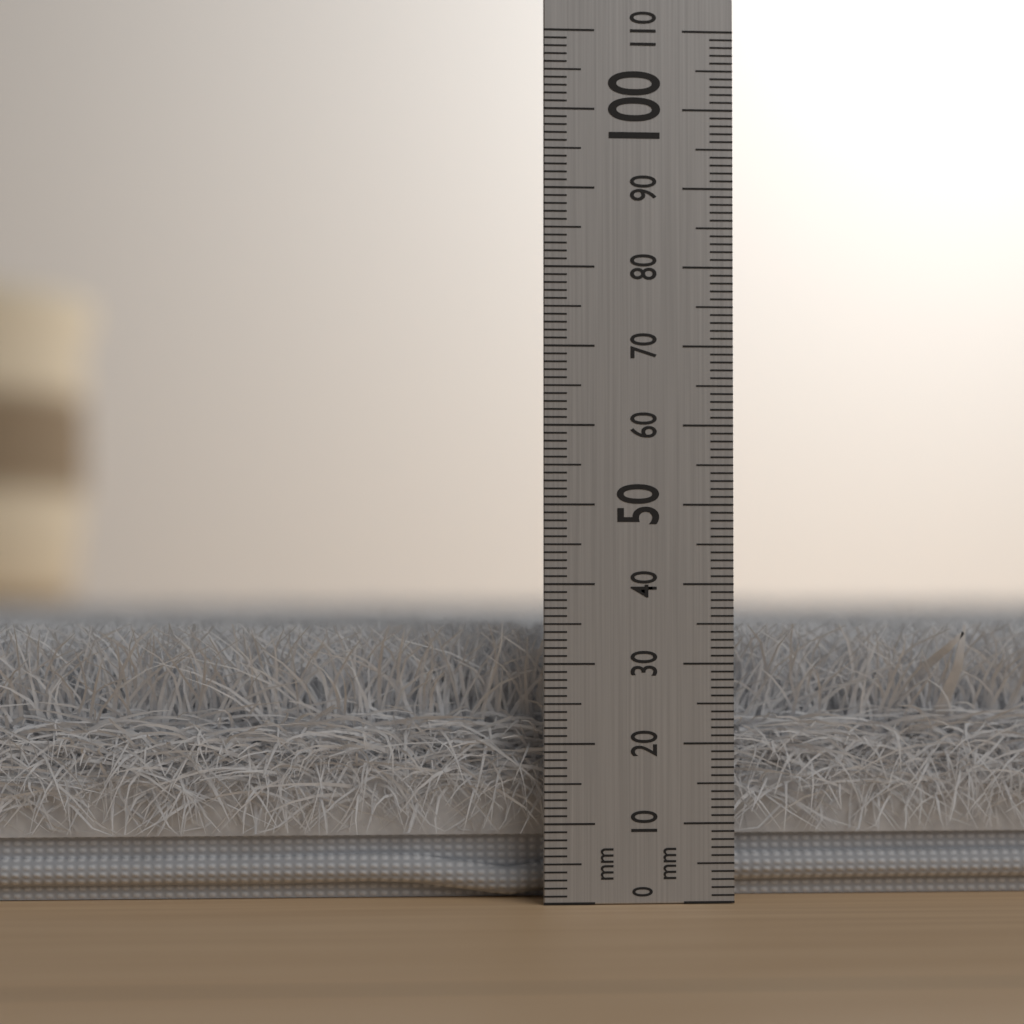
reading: 35 mm
